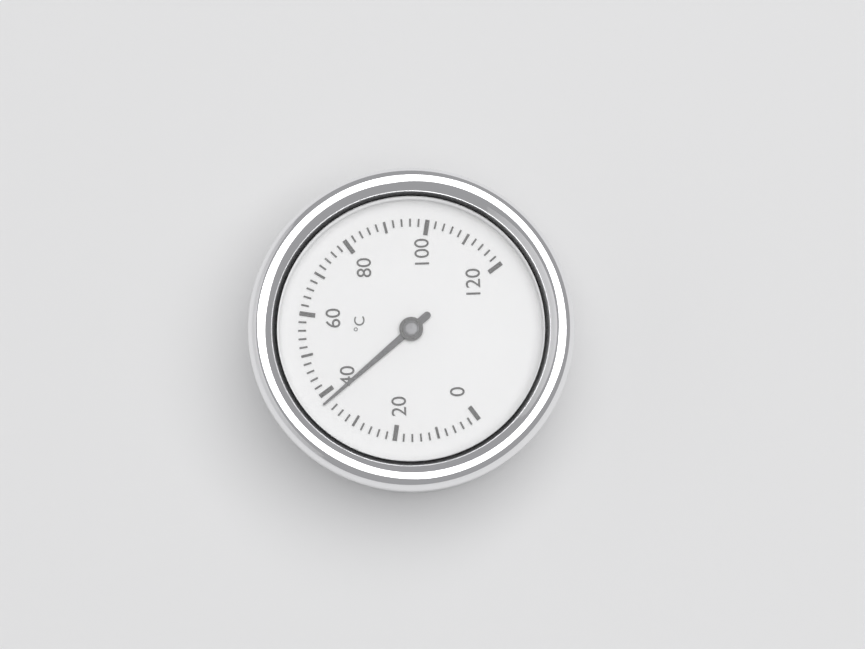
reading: 38 °C
